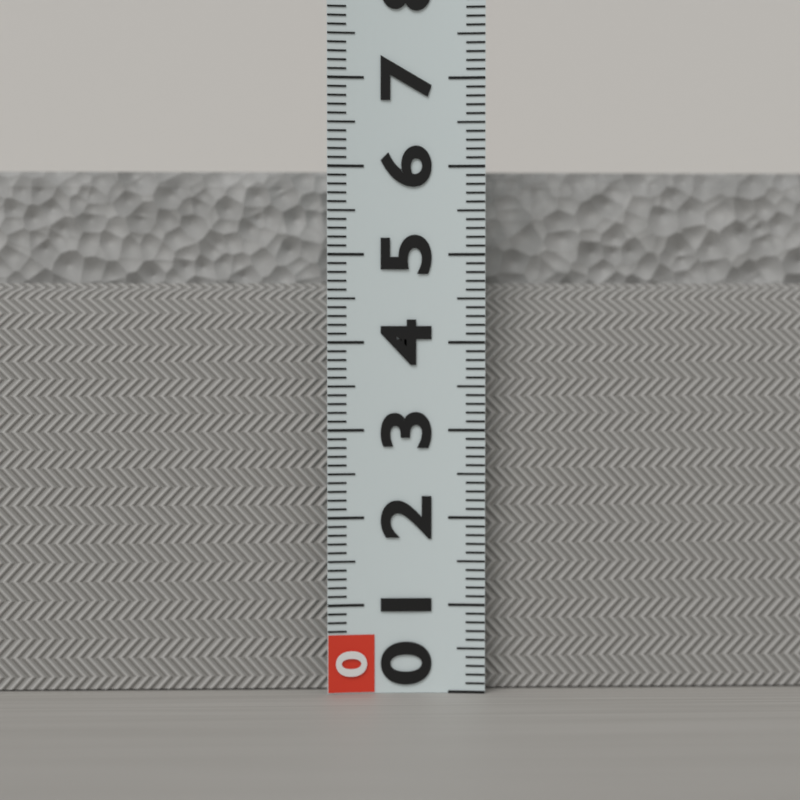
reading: 6.0 (no unit)
